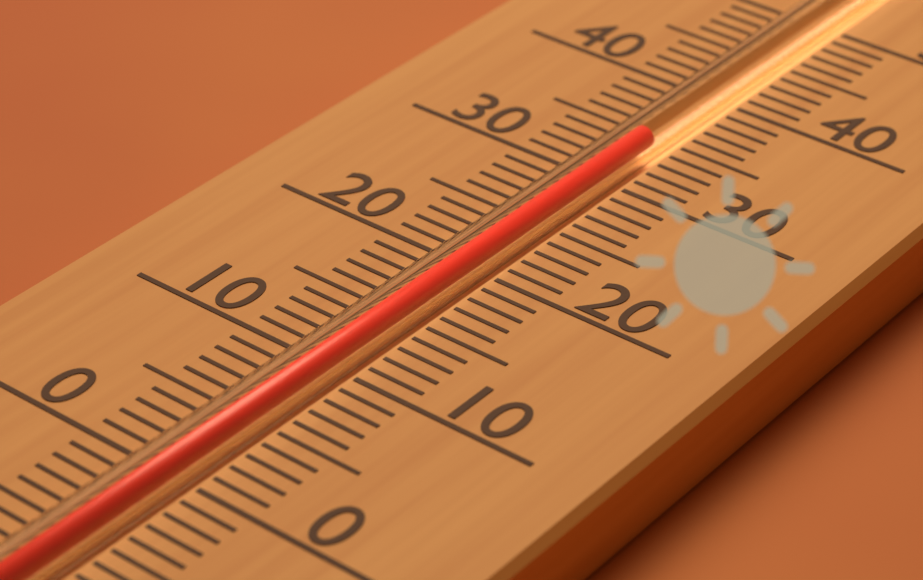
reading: 34 (no unit)
